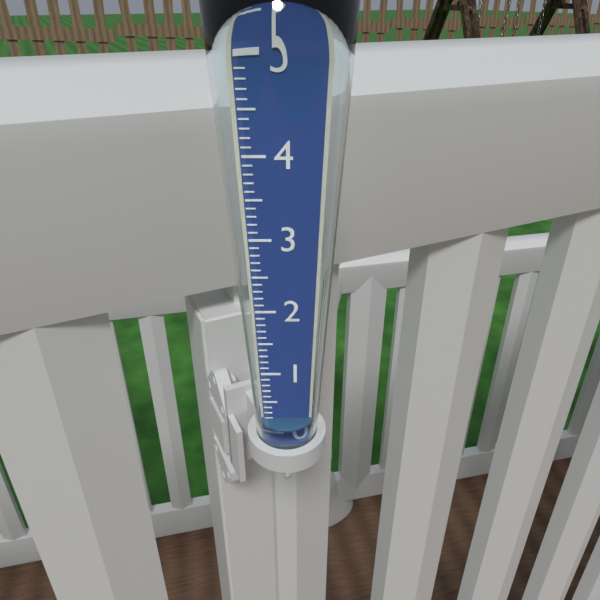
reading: 0.2 (no unit)
